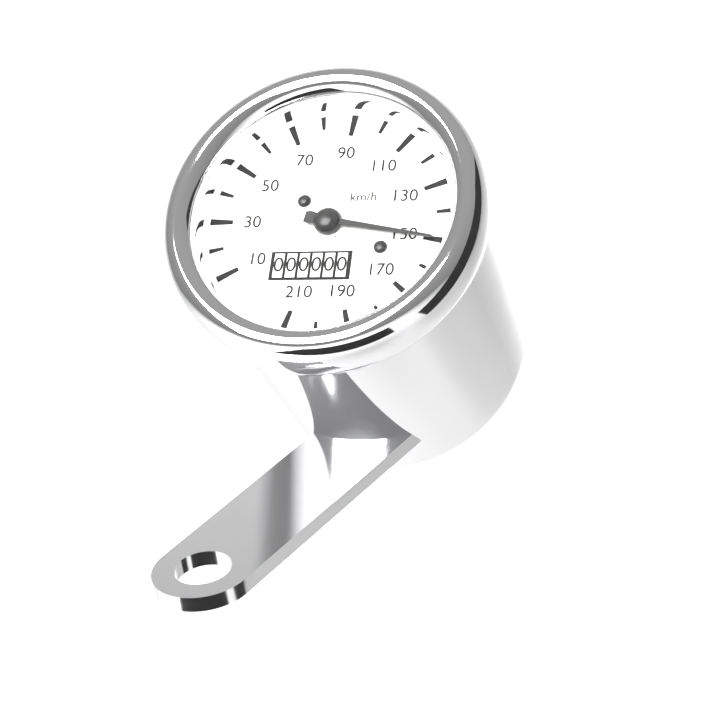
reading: 150 km/h
